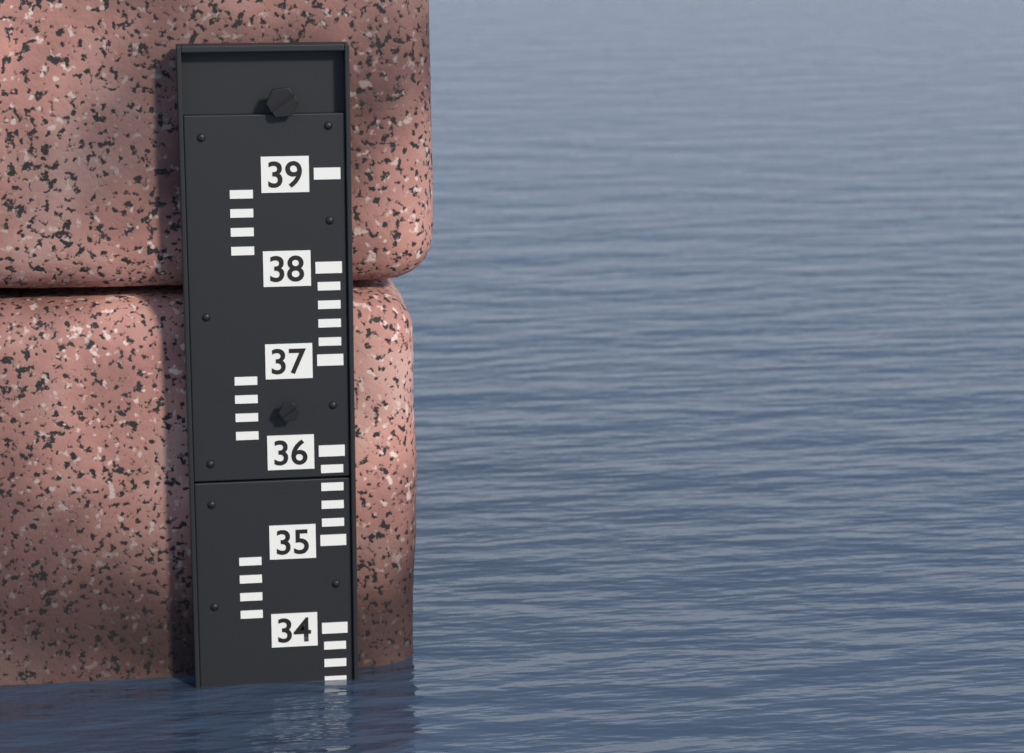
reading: 33.4 (no unit)
